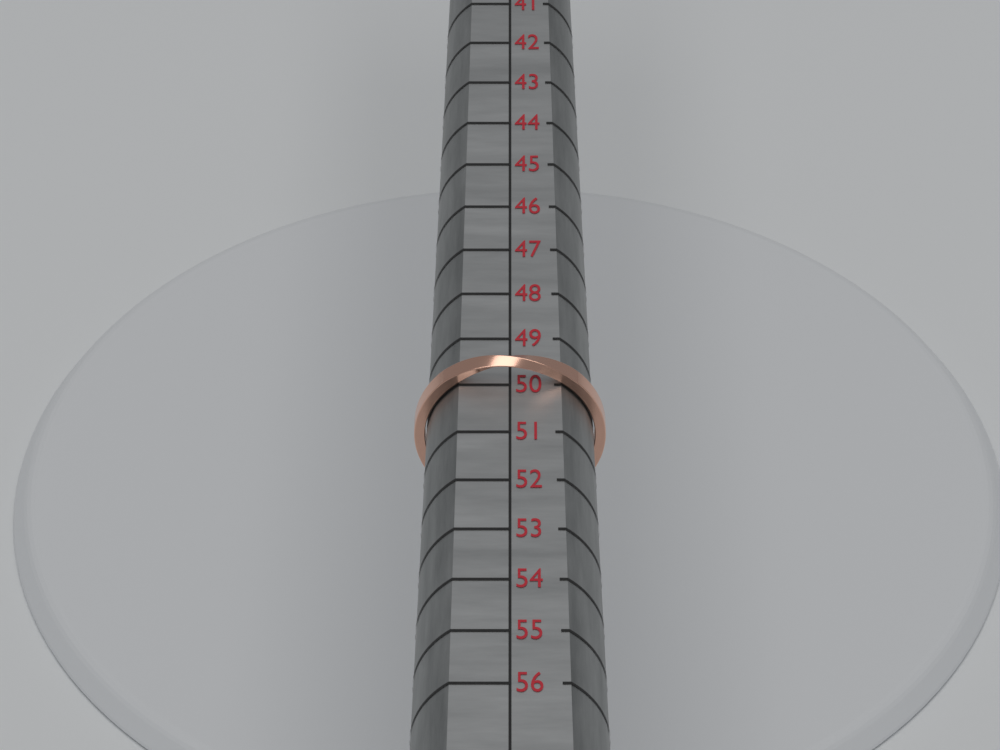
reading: 50 (no unit)
